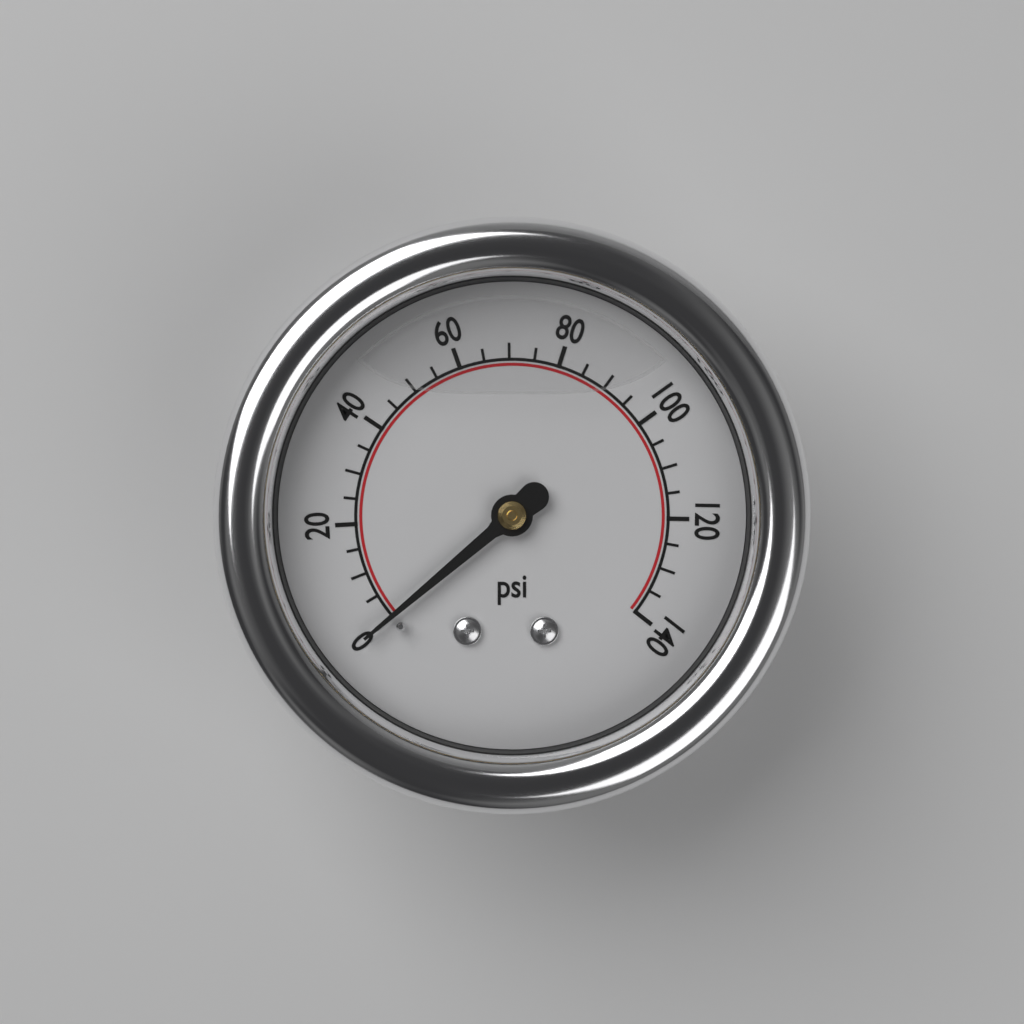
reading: 0 psi
